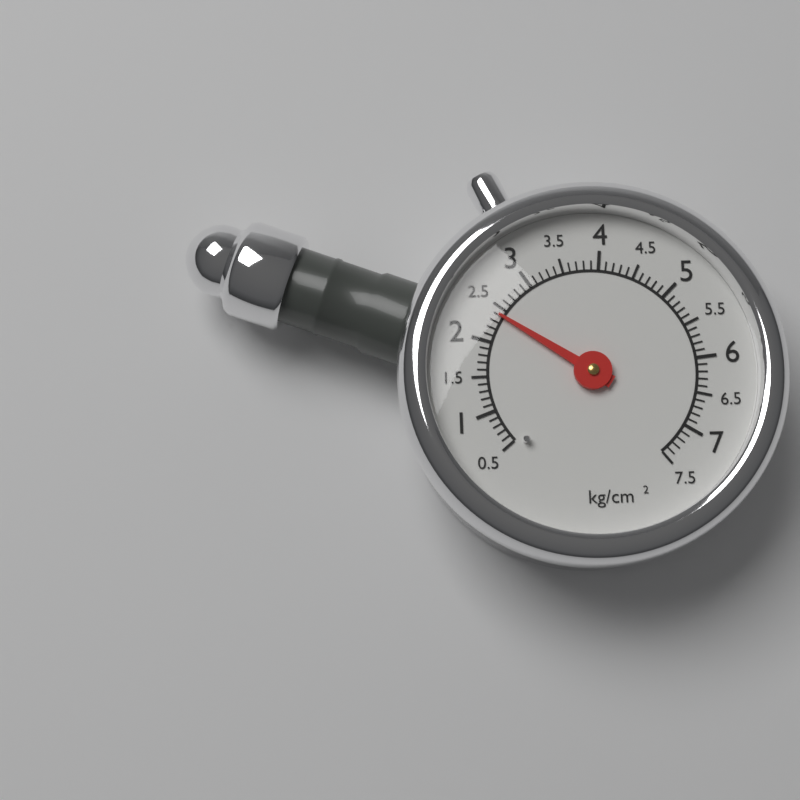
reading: 2.4 kg/cm²
